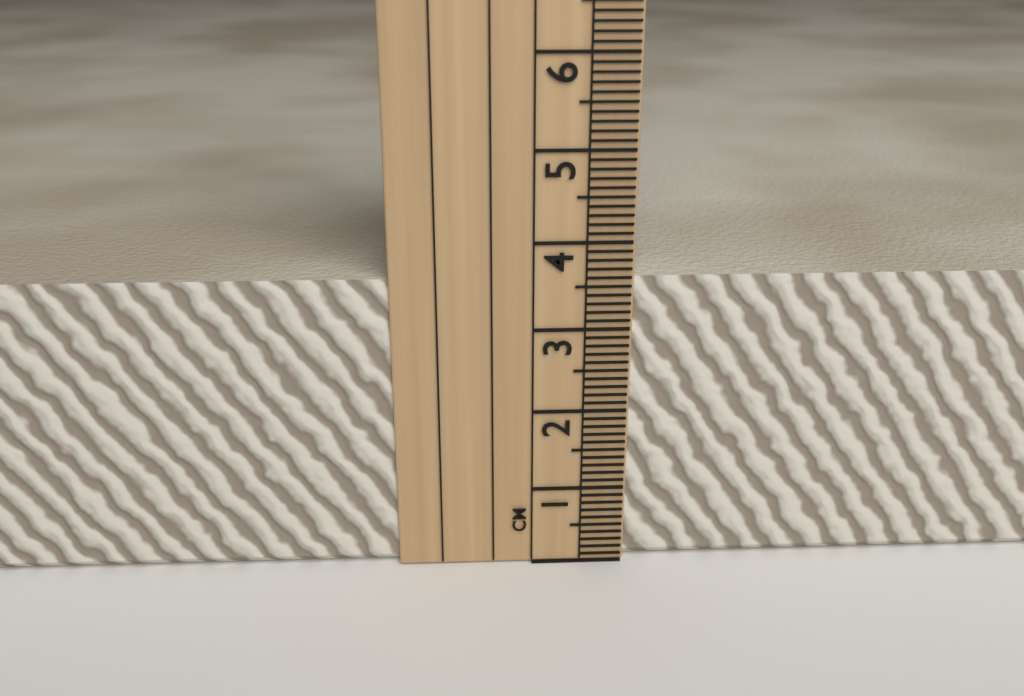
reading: 3.6 cm
